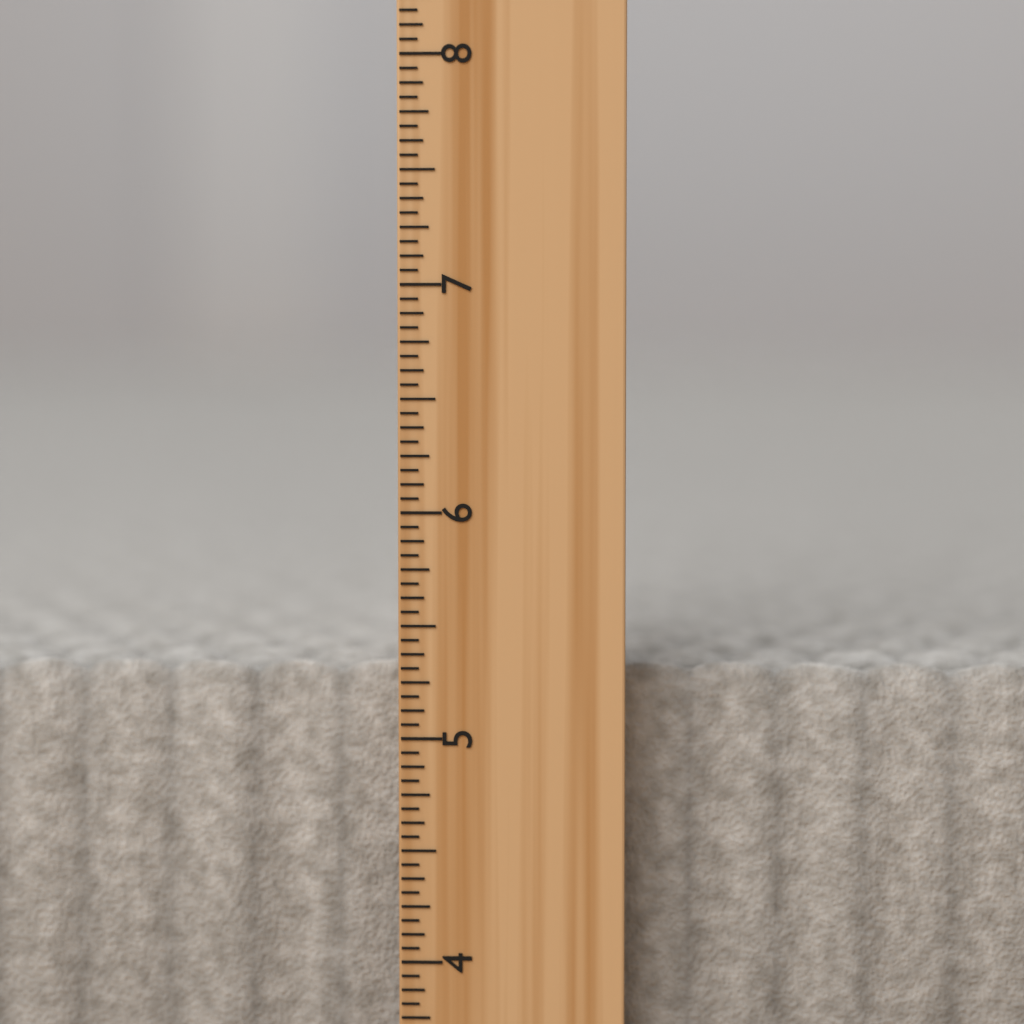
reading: 5.3125 inch
